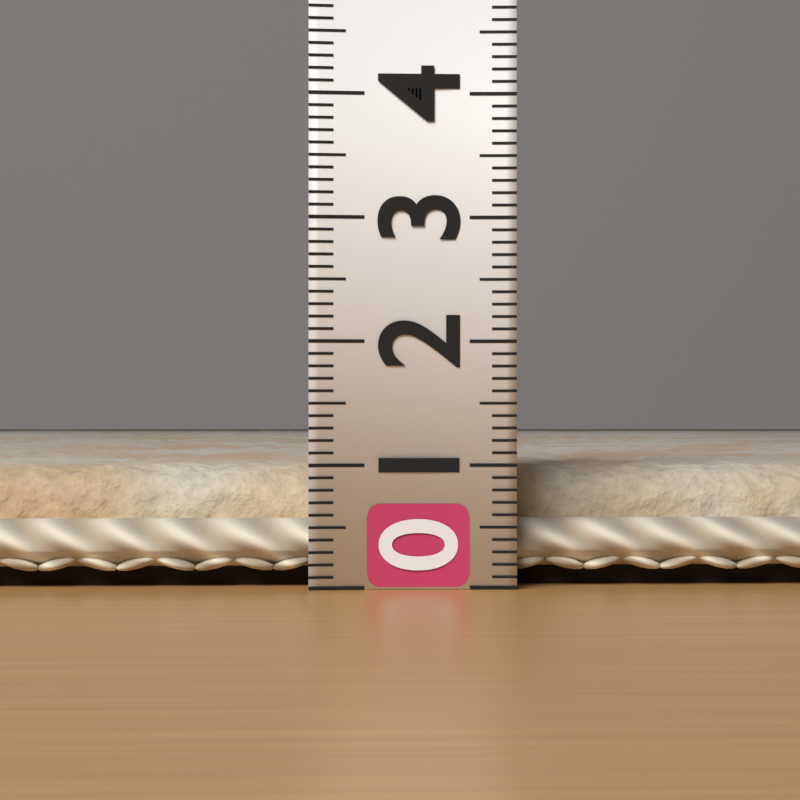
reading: 1.0 (no unit)
